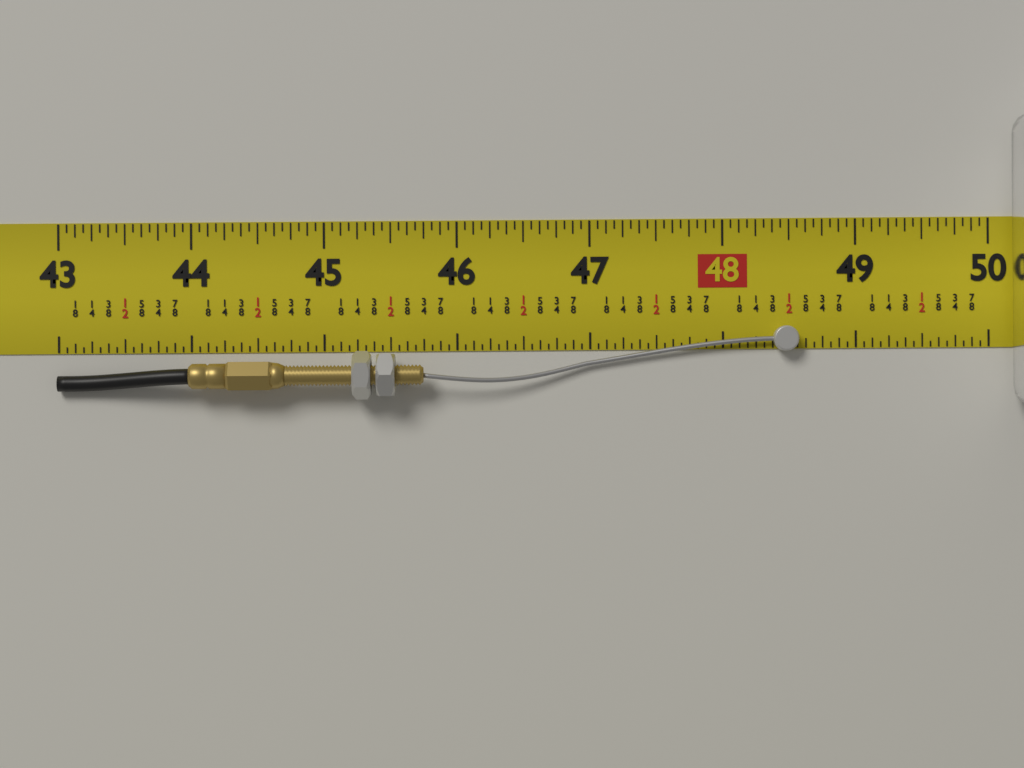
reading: 48.5625 in
